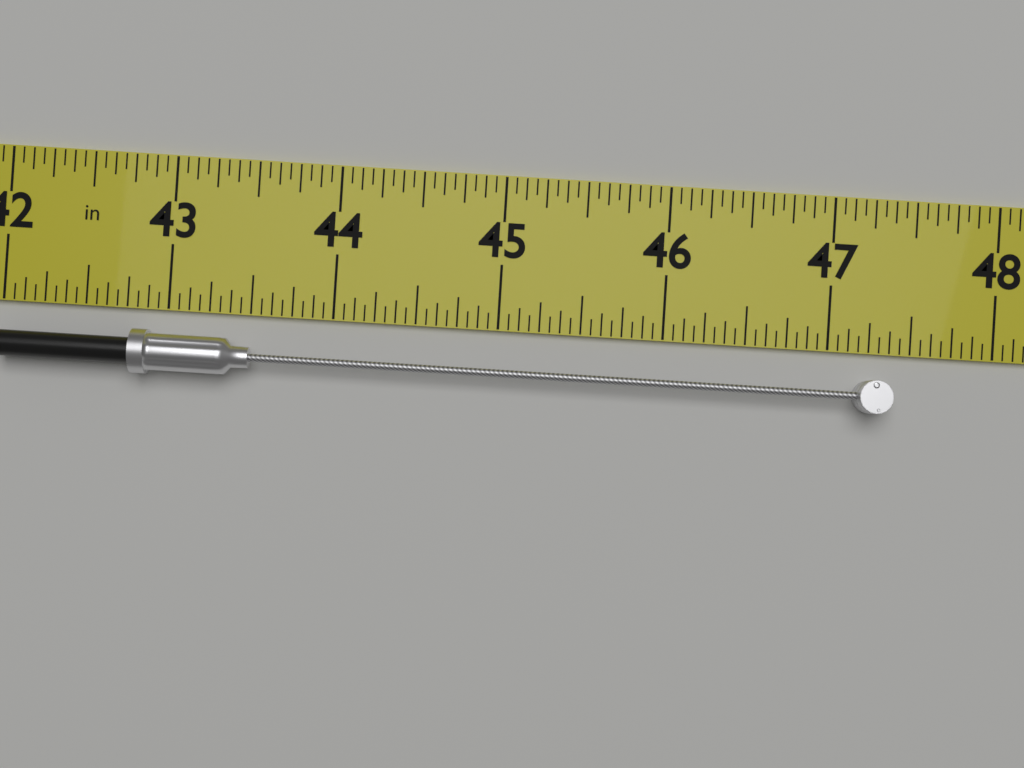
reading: 47.3750 in
